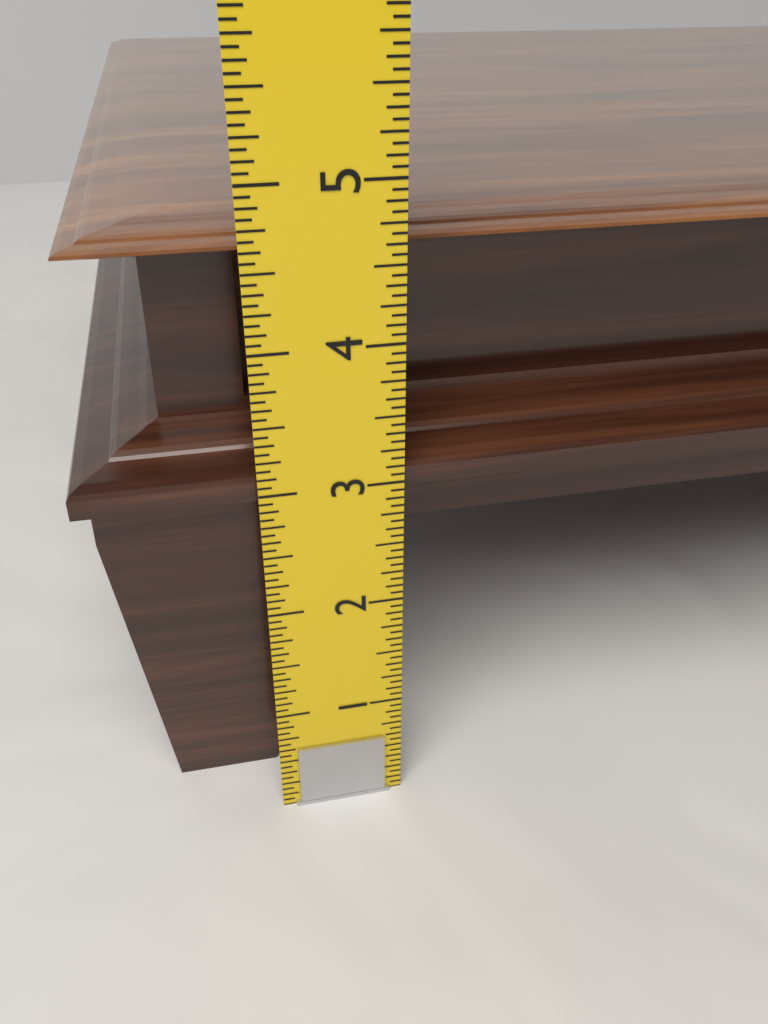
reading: 4.6875 in
